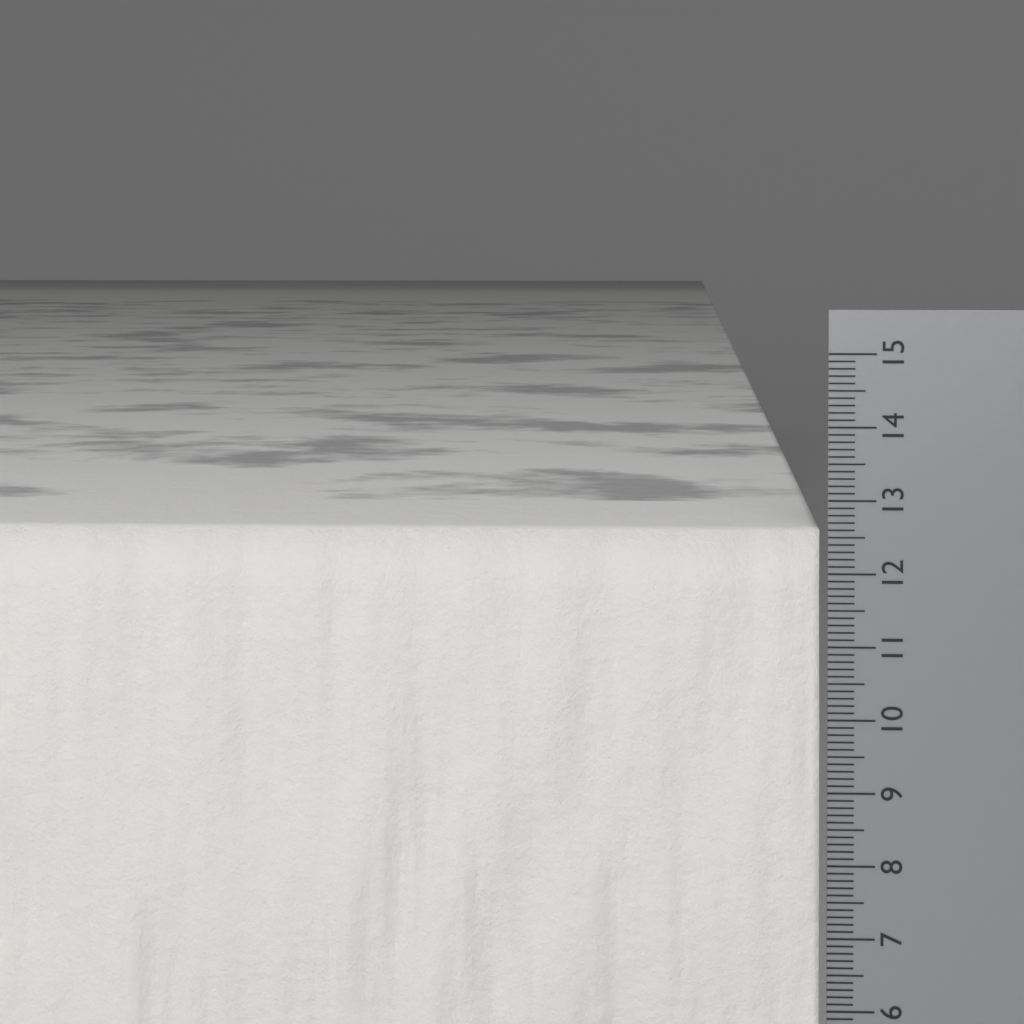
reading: 12.6 cm
